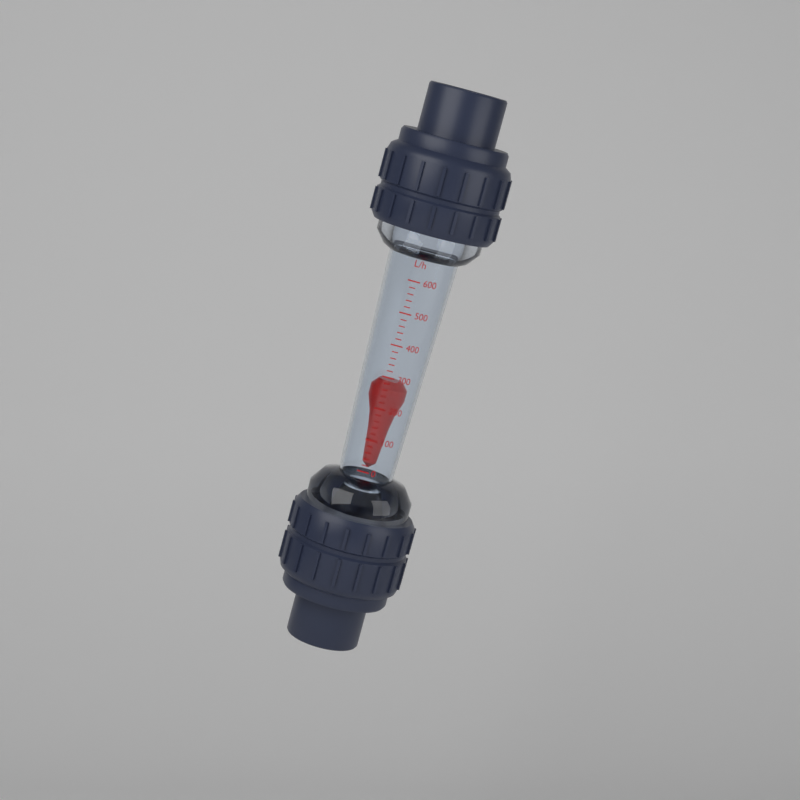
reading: 280 L/h
